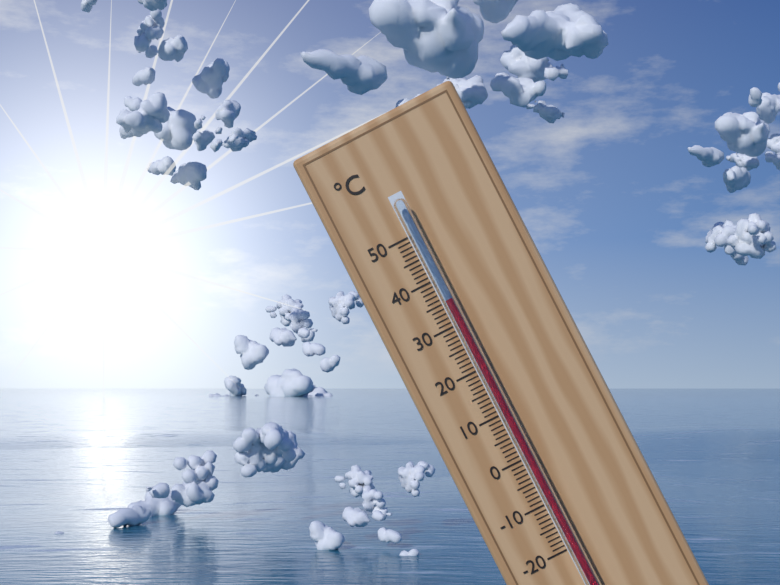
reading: 35 °C
